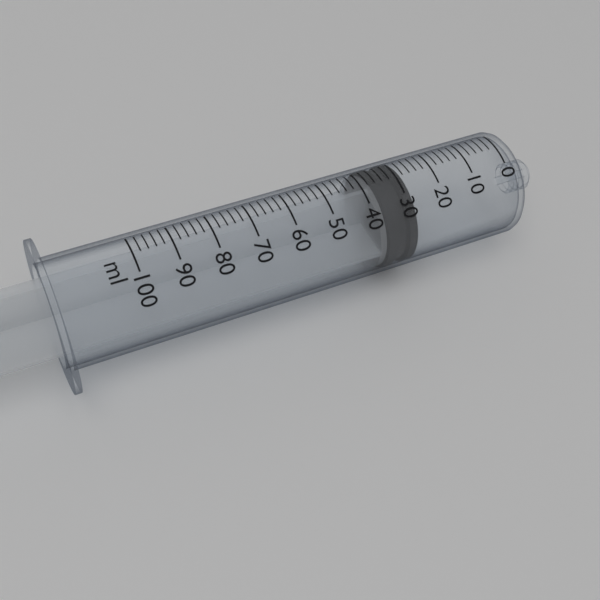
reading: 28 ml
